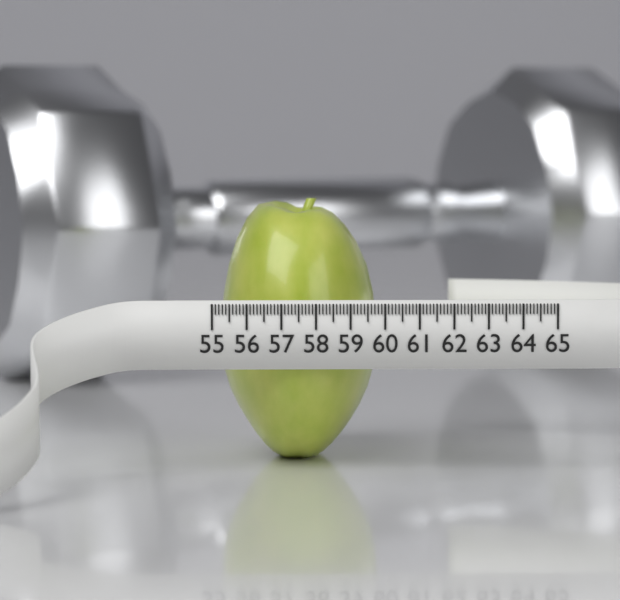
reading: 59.7 (no unit)
